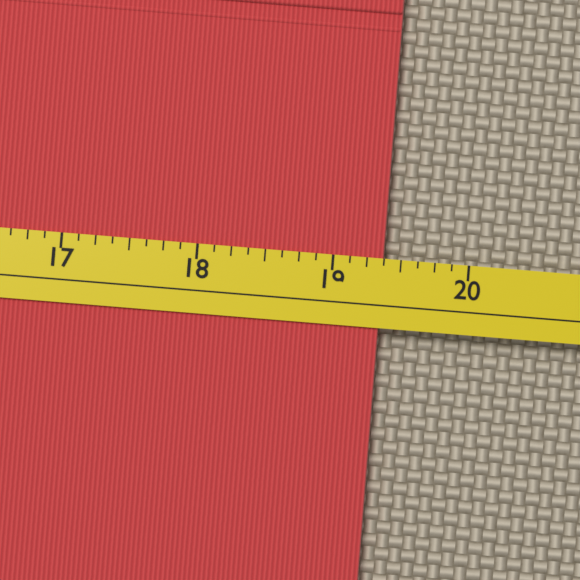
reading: 19.375 (no unit)
